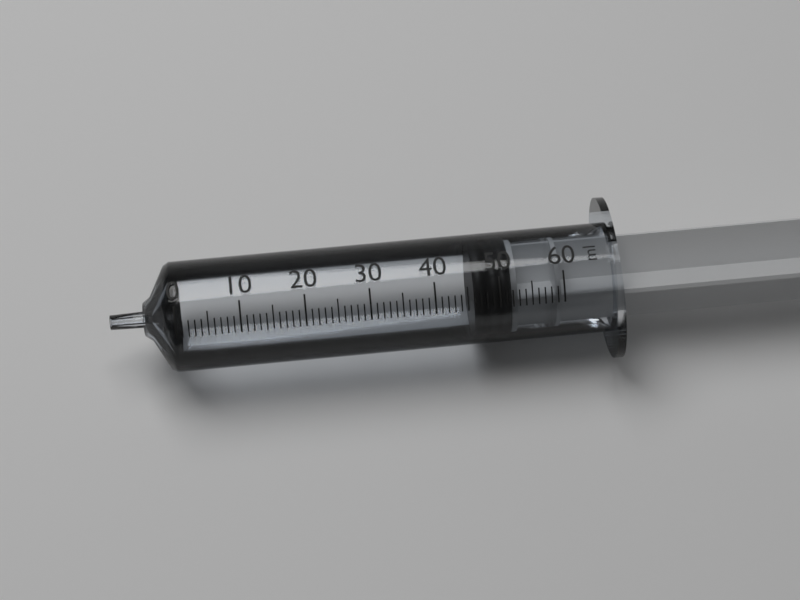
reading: 46 ml
